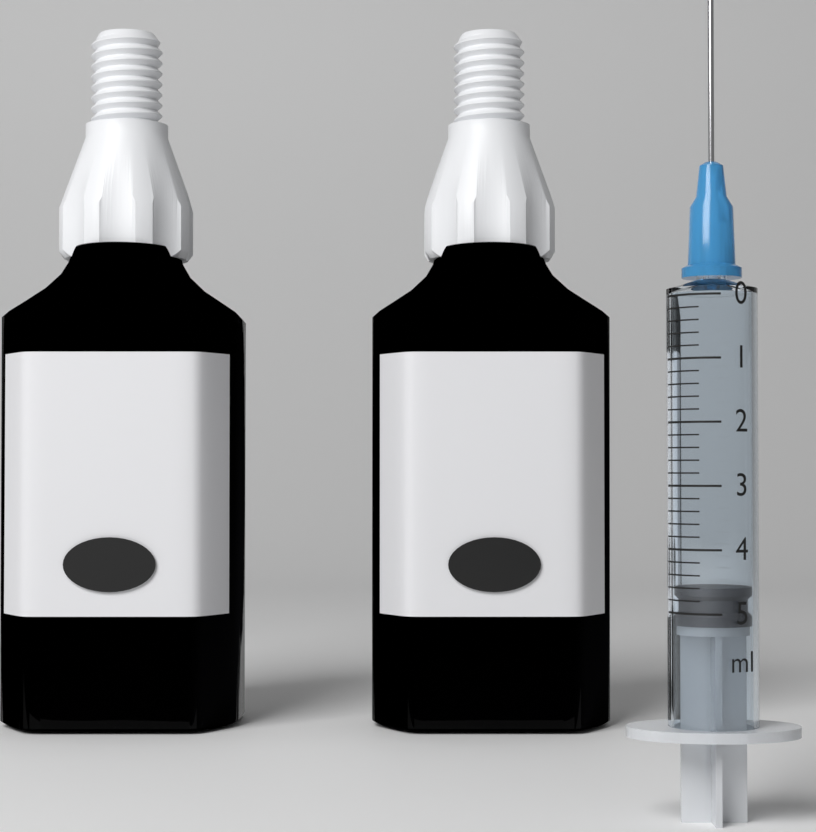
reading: 4.6 ml
